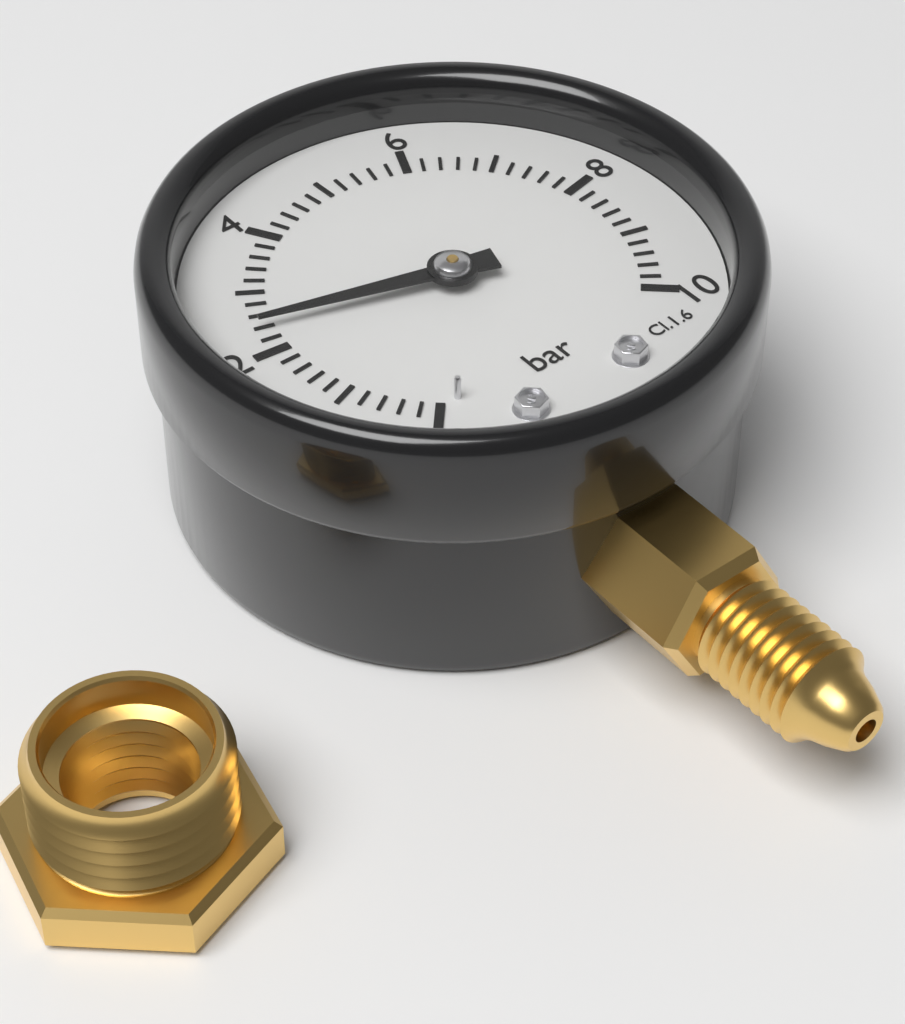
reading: 2.4 bar
